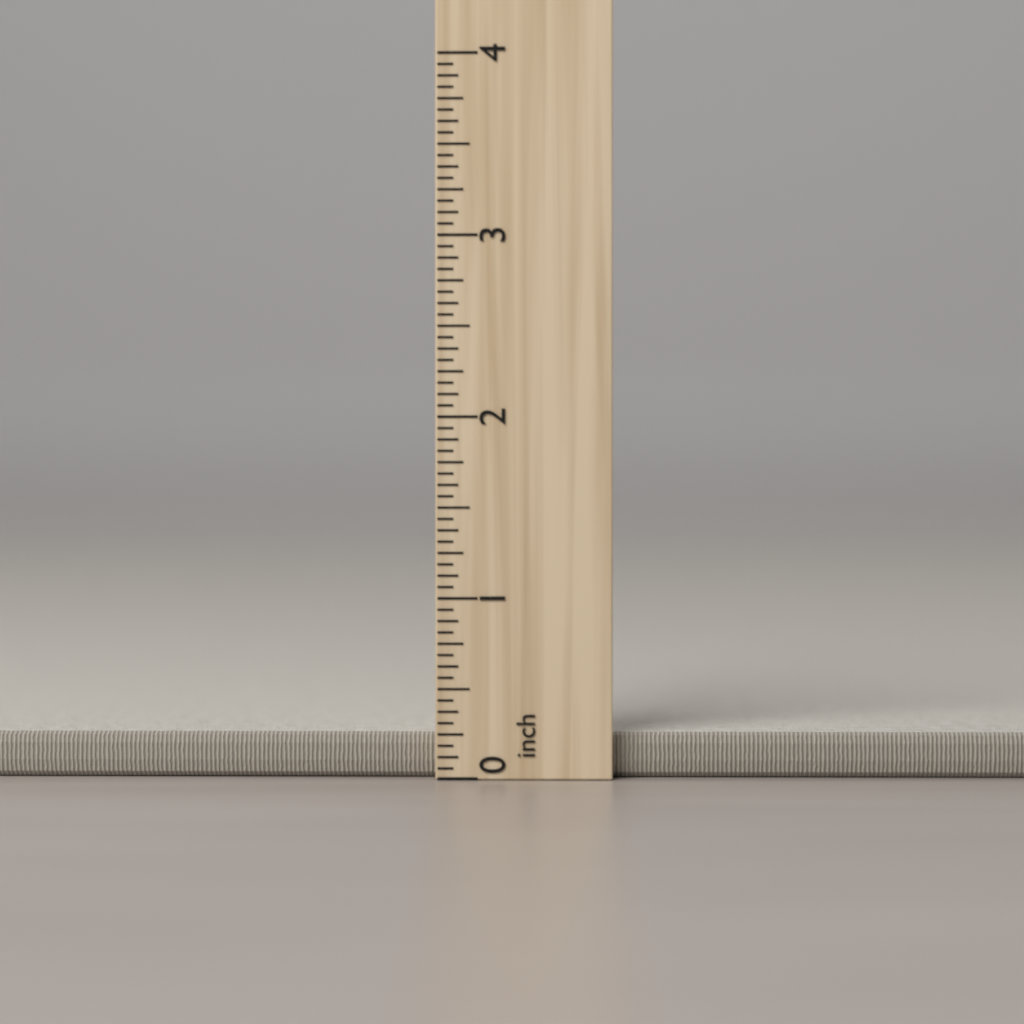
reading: 0.2500 inch
